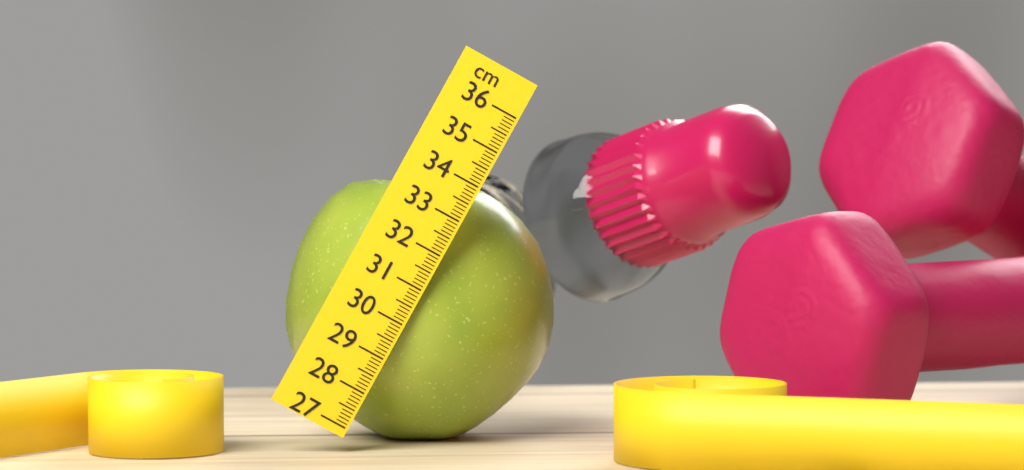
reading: 34.0 cm
